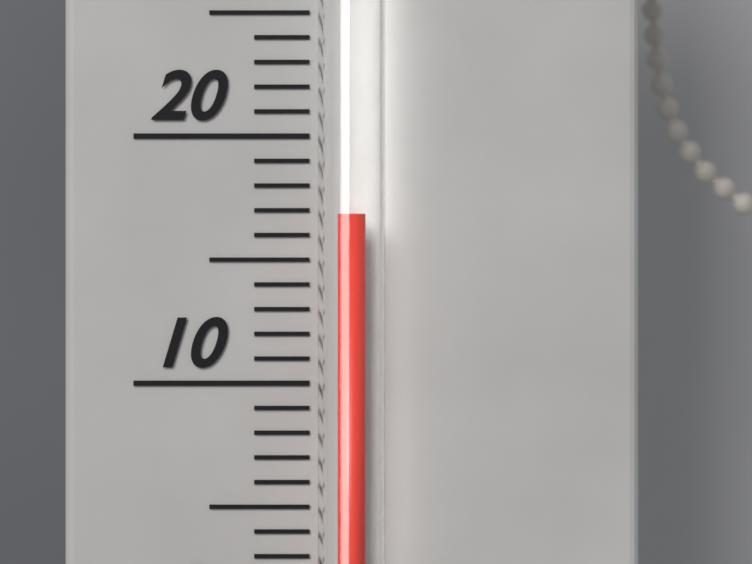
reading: 16.8 °C
